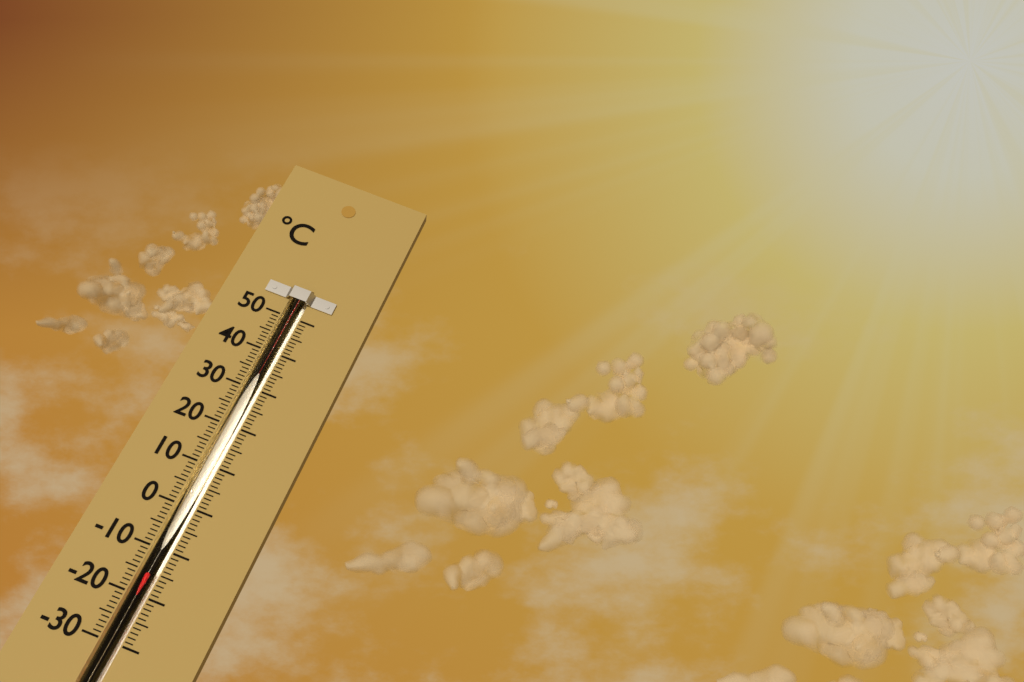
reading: -15 °C
